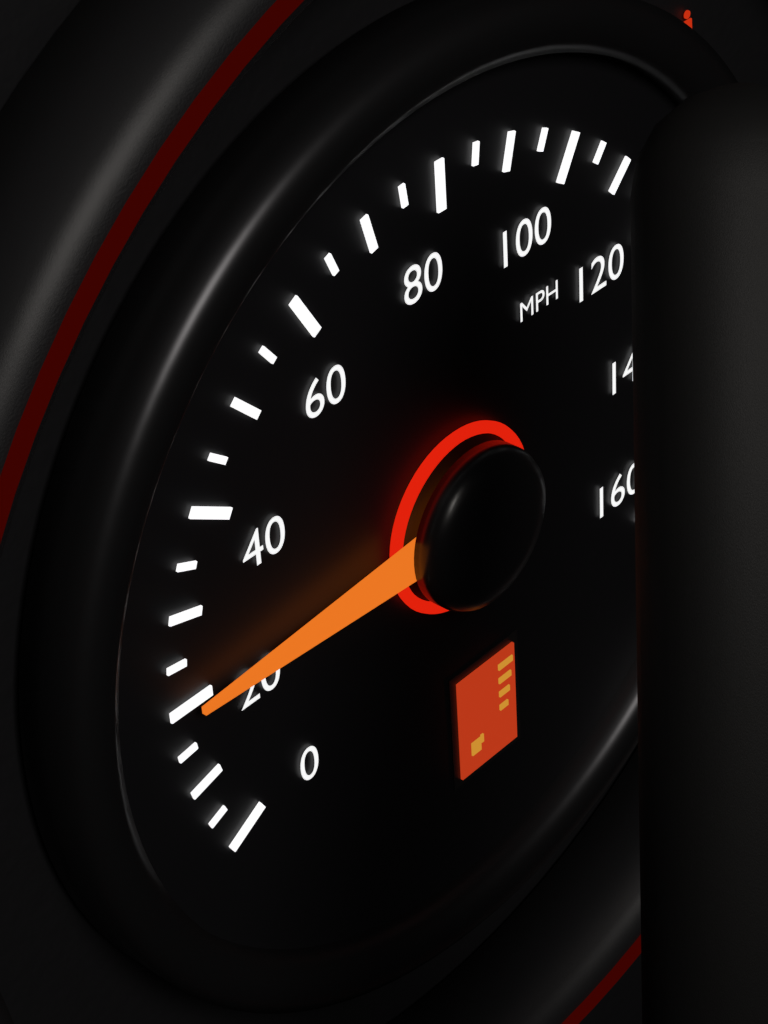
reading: 20 mph
